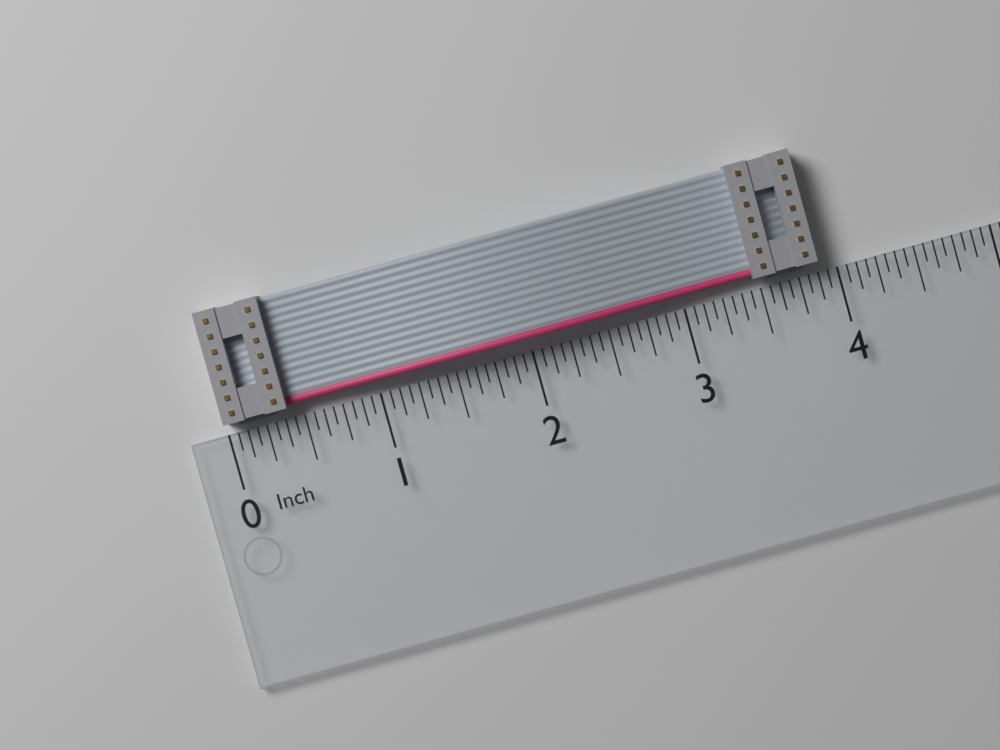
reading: 3.8750 in
